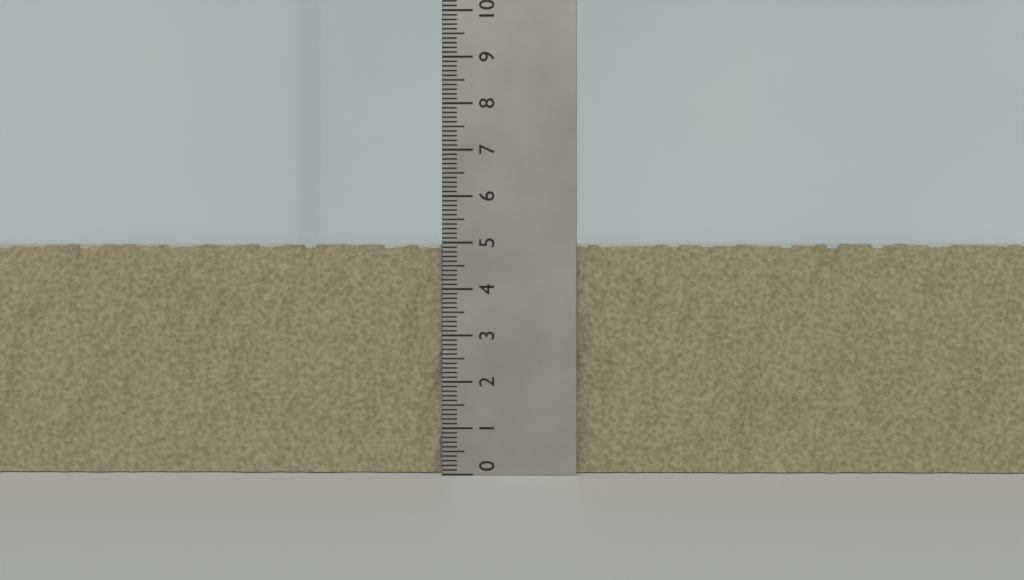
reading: 5.0 (no unit)
